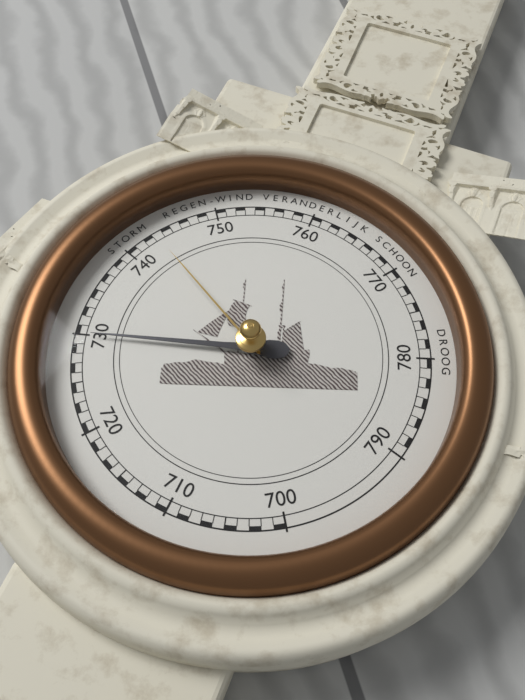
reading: 730 mmHg
